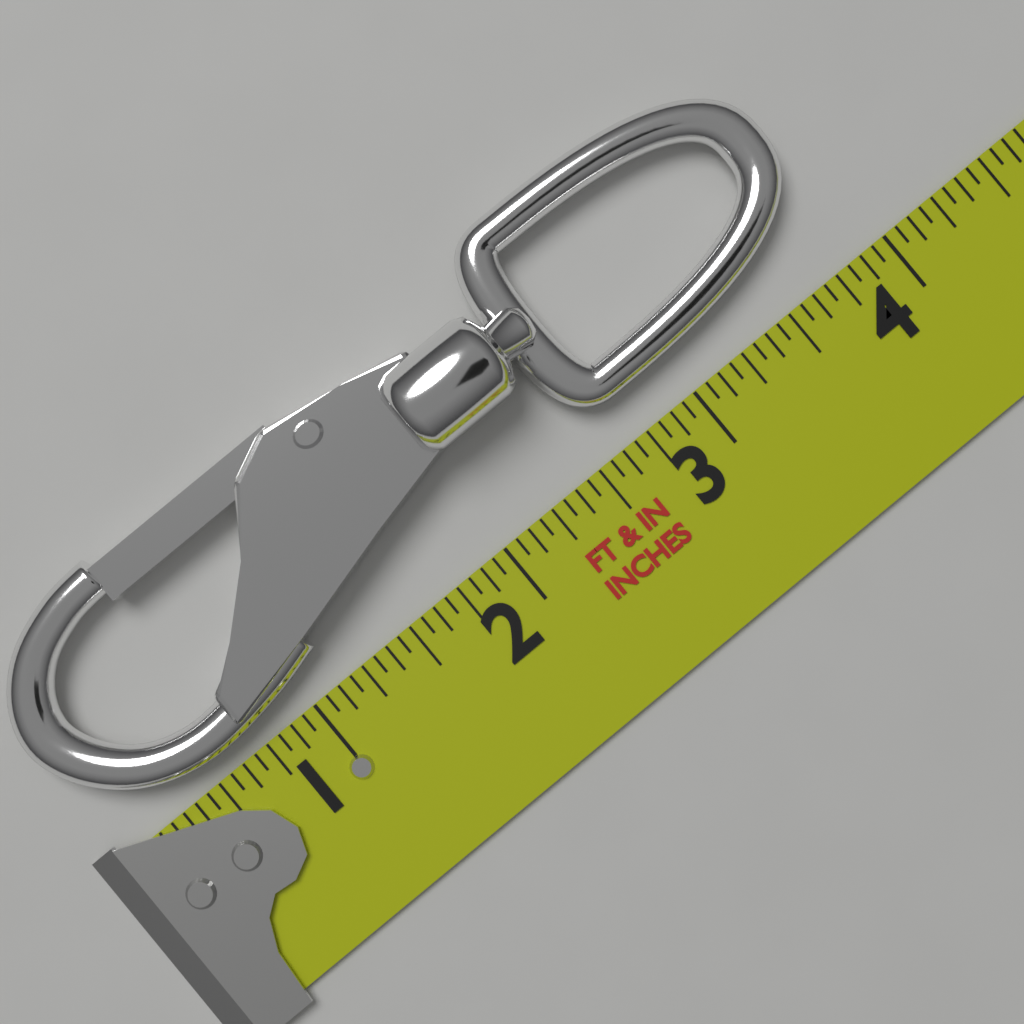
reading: 3.8750 in
